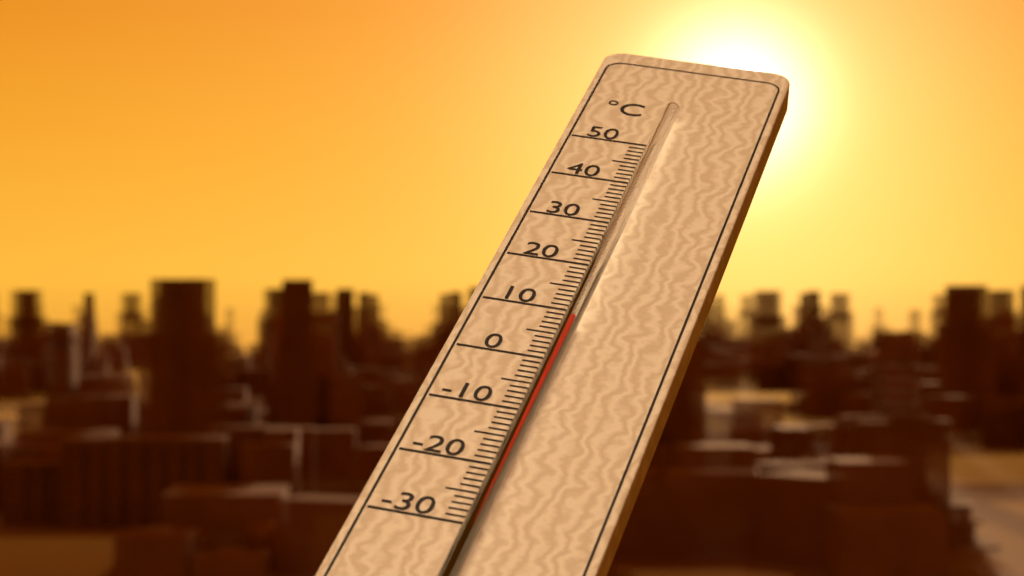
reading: 6 °C
